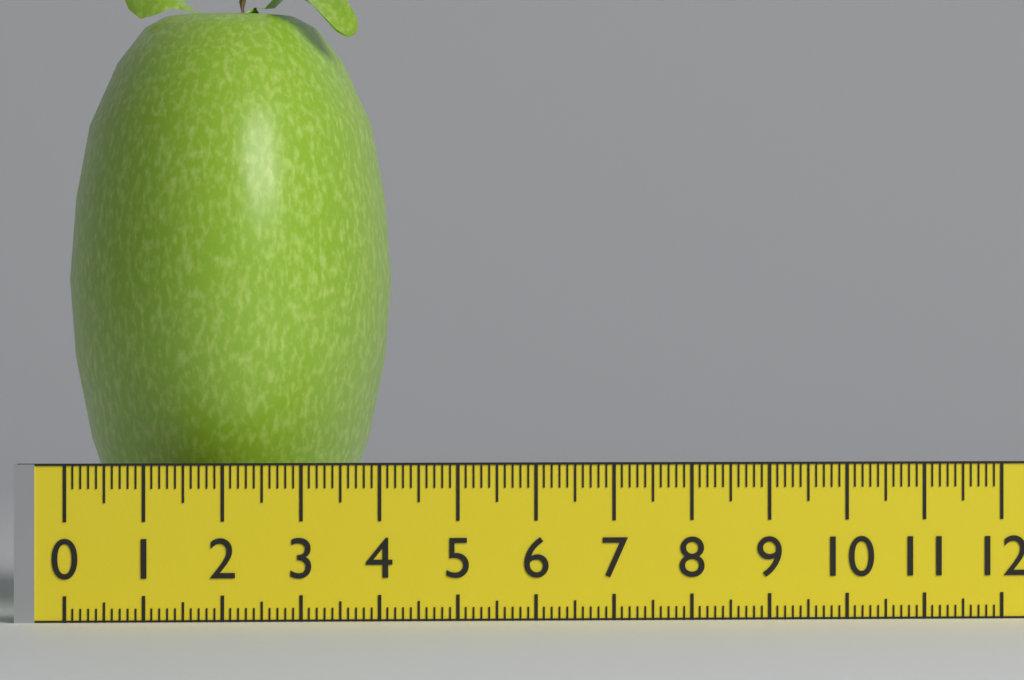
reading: 4.3 (no unit)
